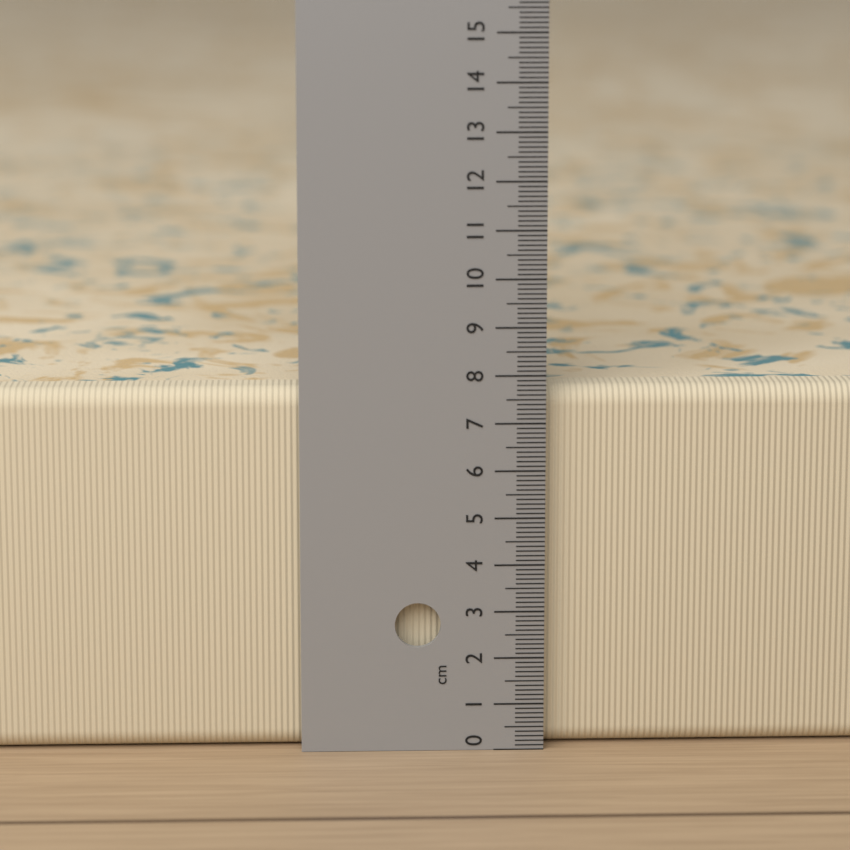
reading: 7.7 cm
